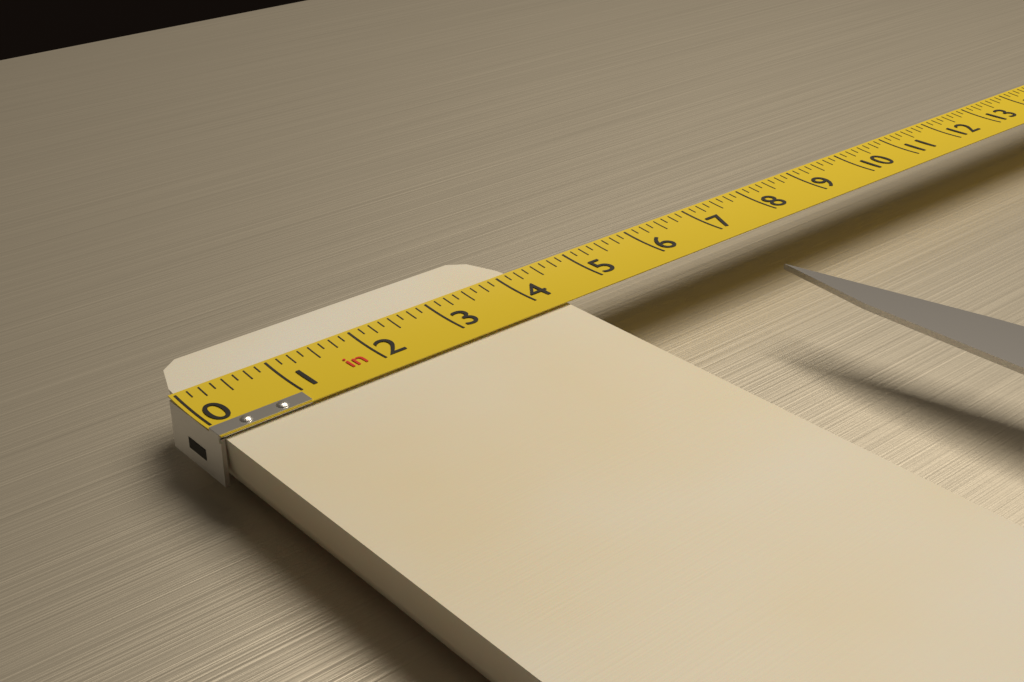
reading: 4.250 in
